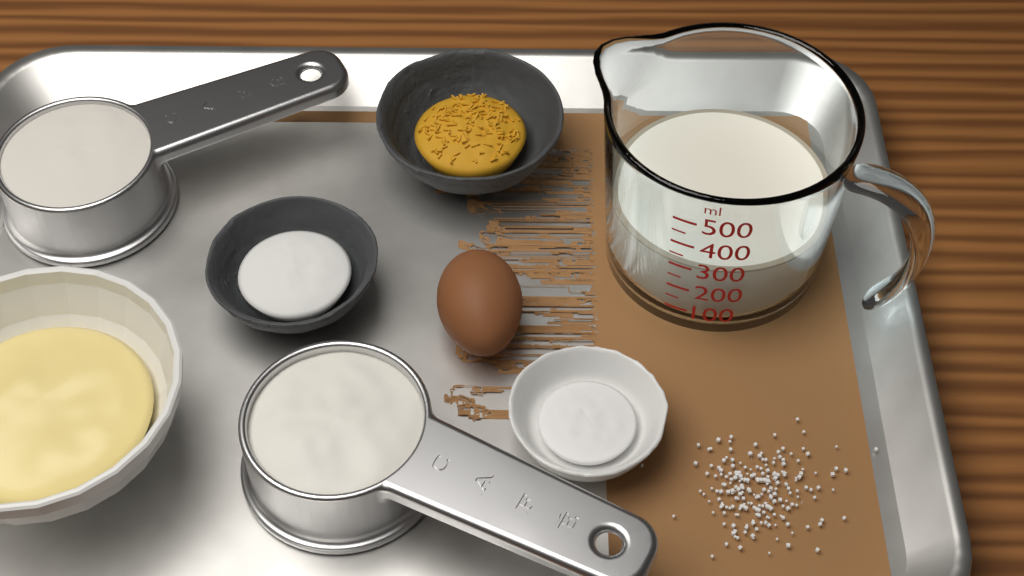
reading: 300 ml
